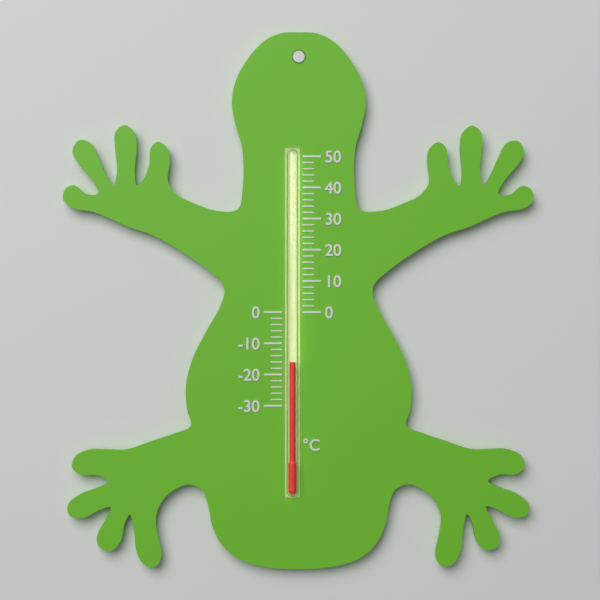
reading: -16 °C
